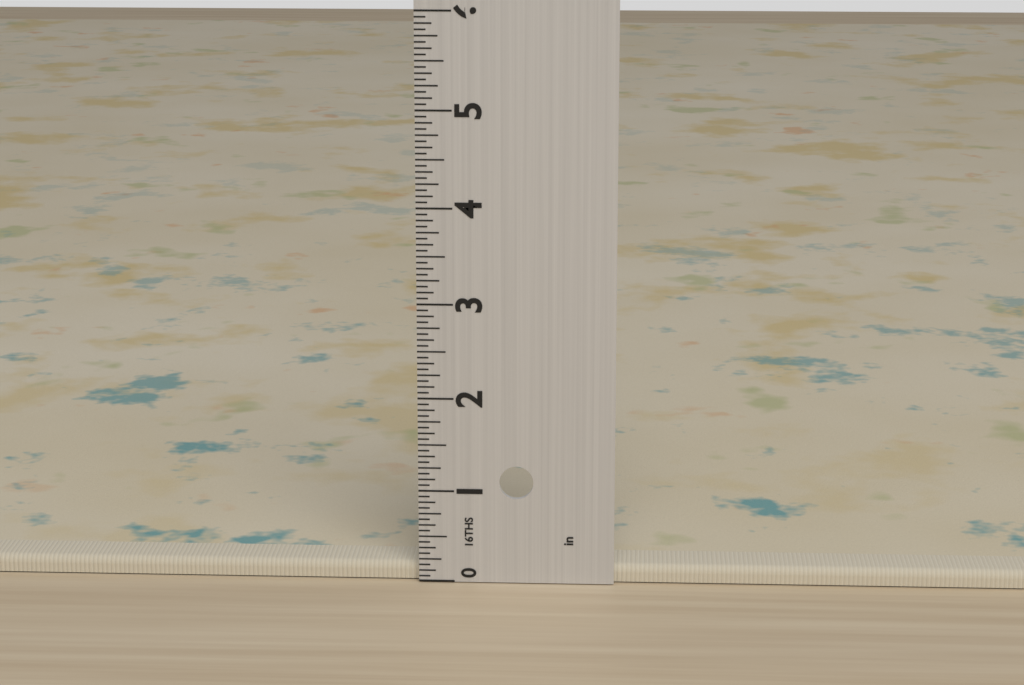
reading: 0.1875 in
